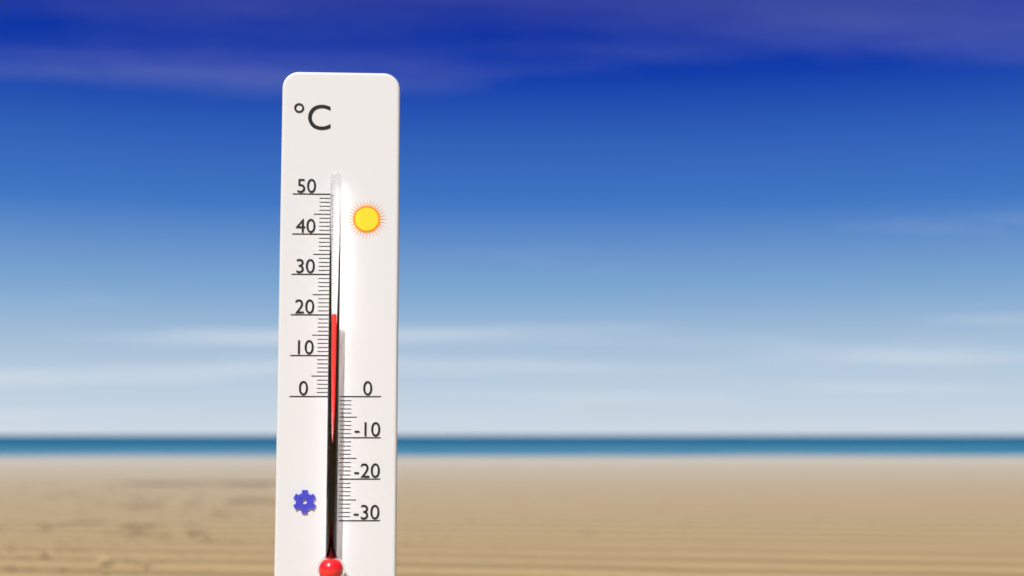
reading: 20 °C
